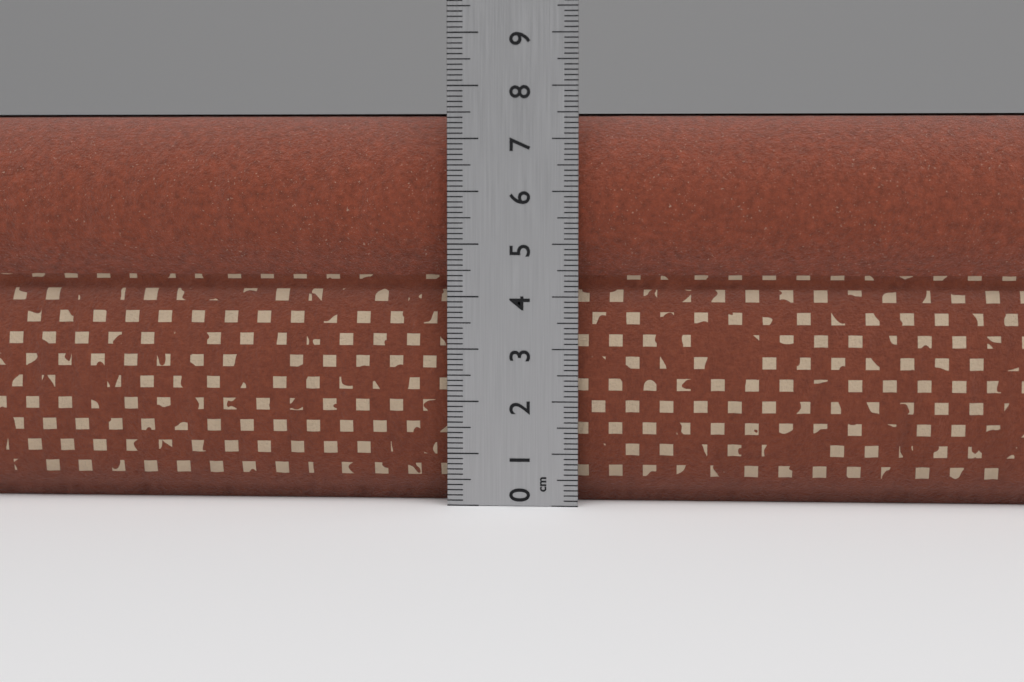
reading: 7.5 cm
